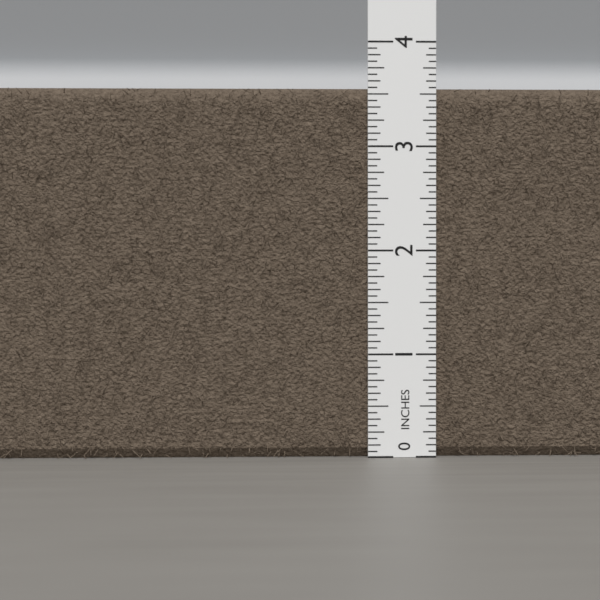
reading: 3.5625 in
